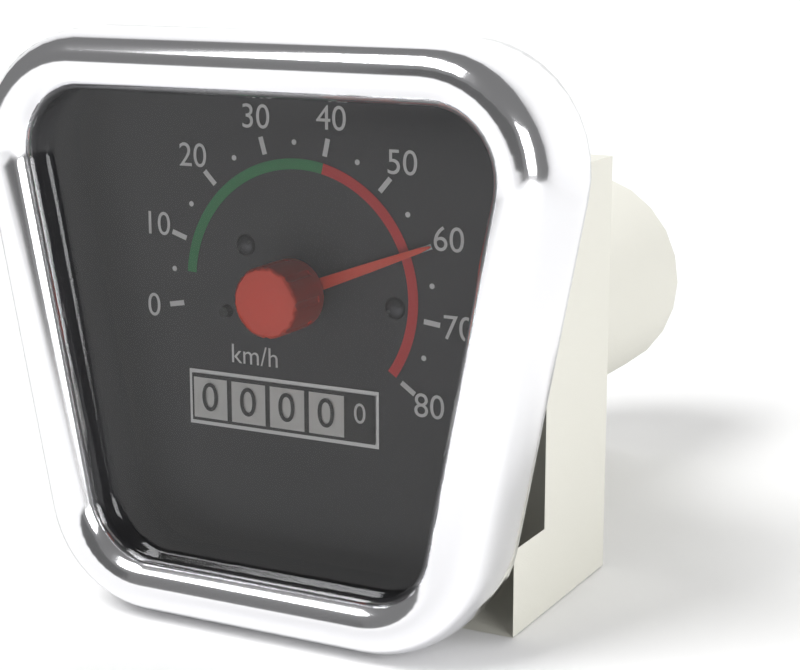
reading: 60 km/h
